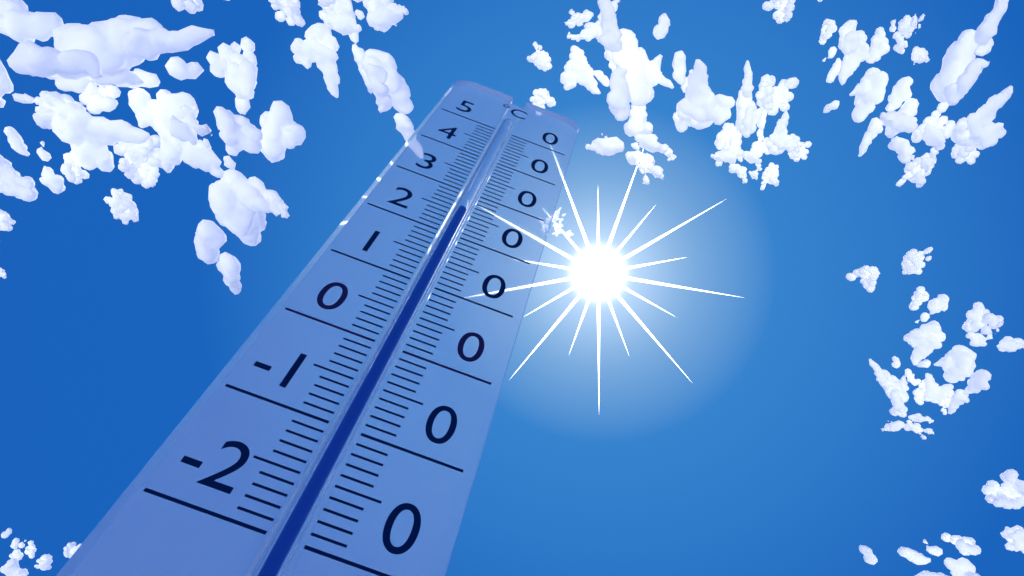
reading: 26 °C
